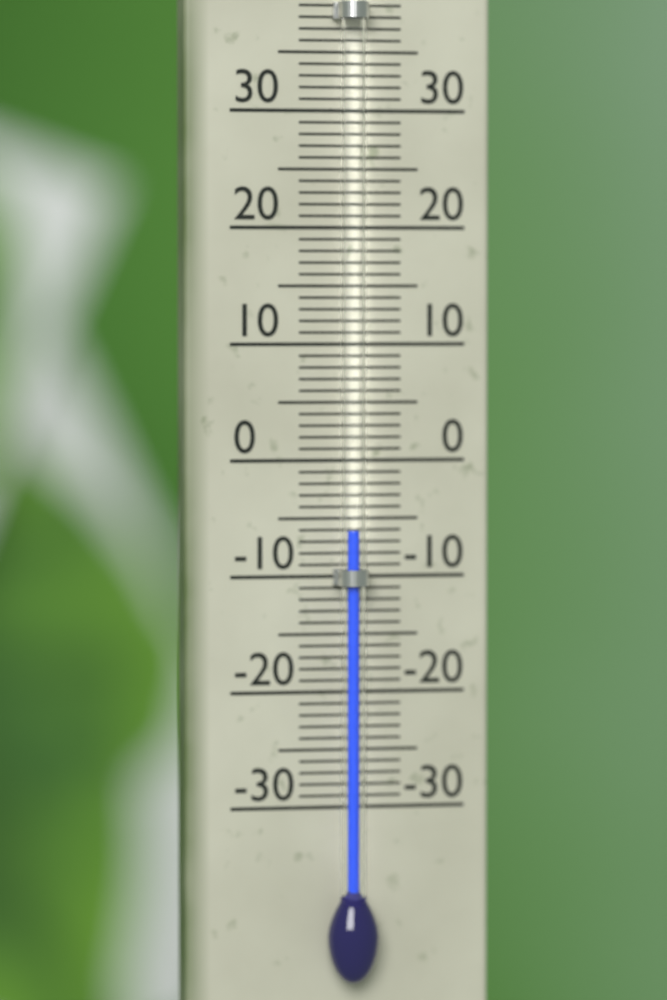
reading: -6 °C
